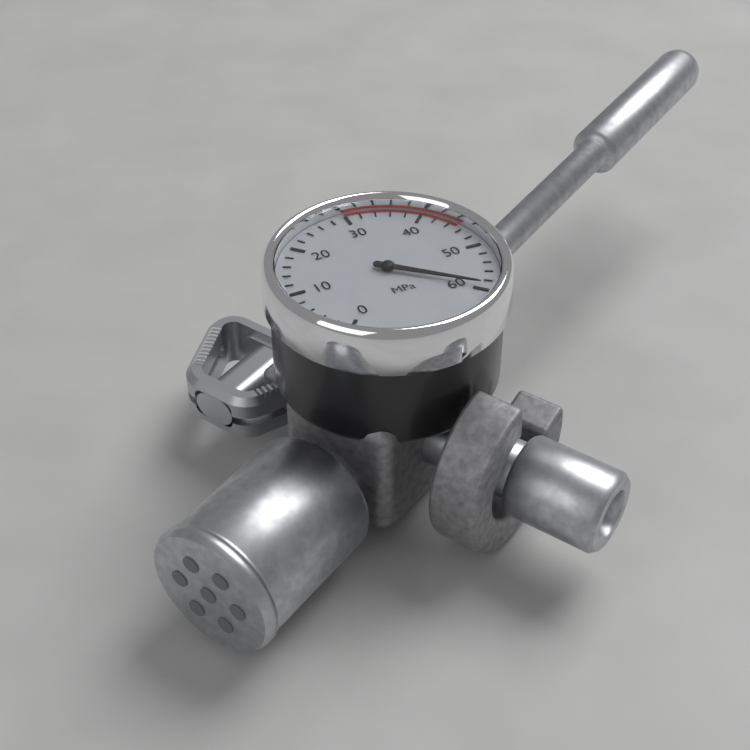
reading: 59 MPa
